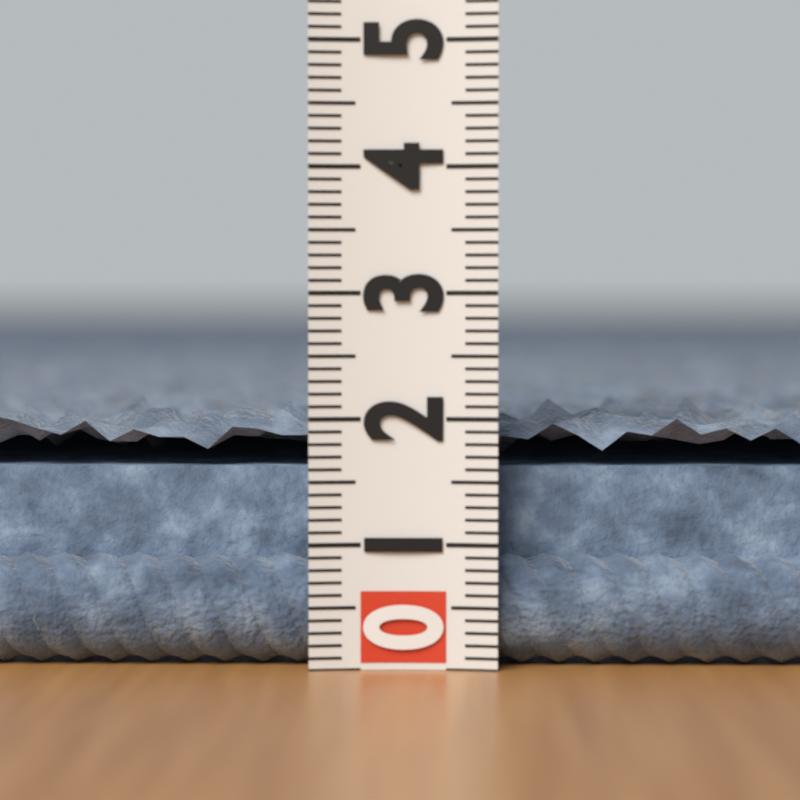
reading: 2.1 (no unit)
